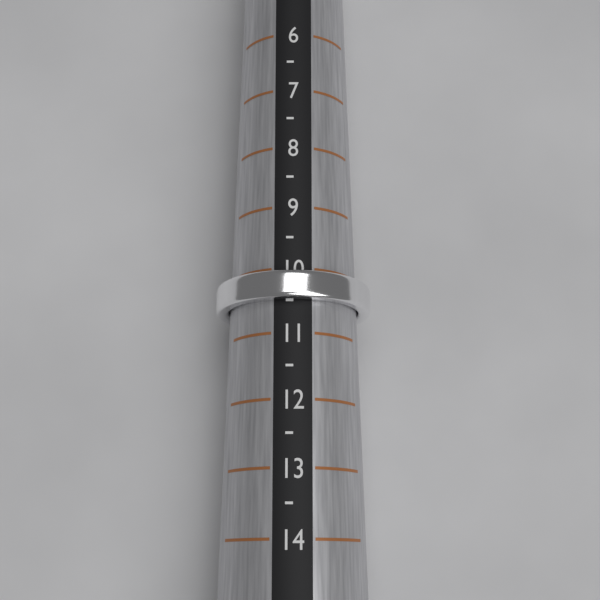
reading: 10.5 (no unit)
